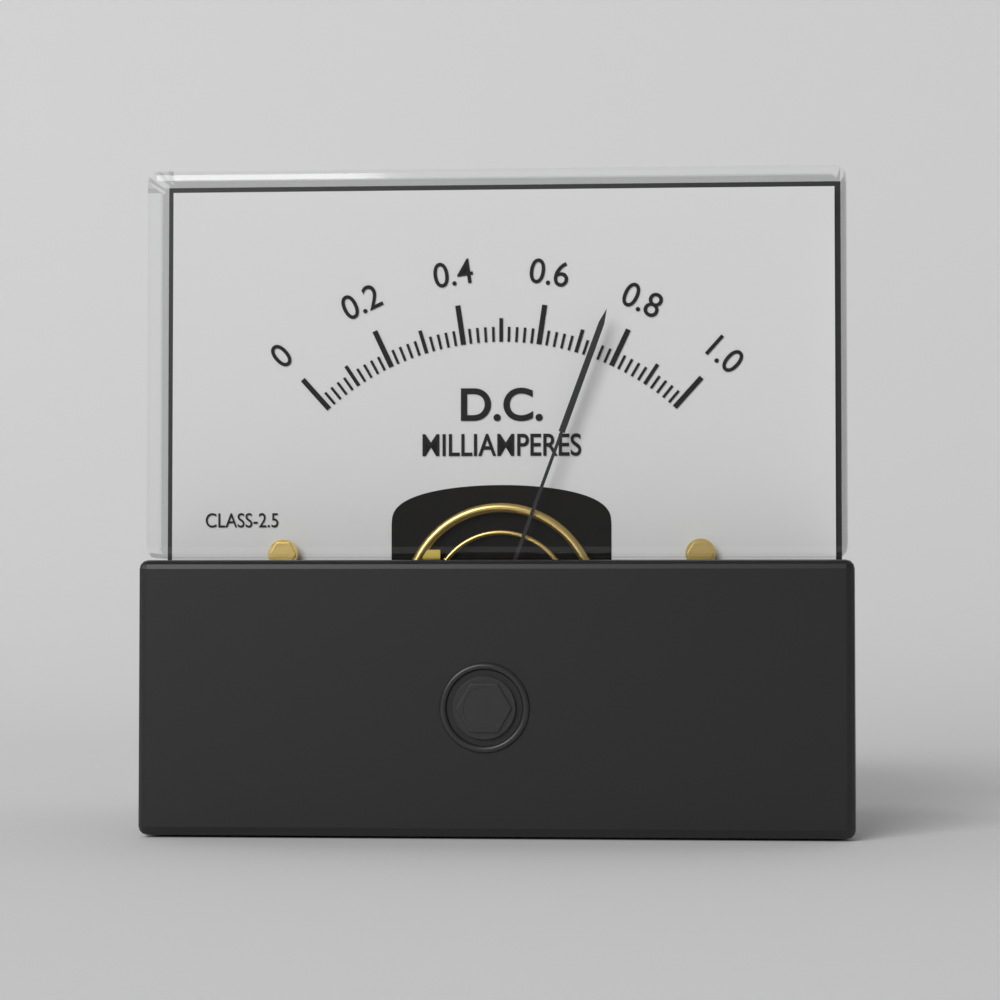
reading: 0.74 mA
